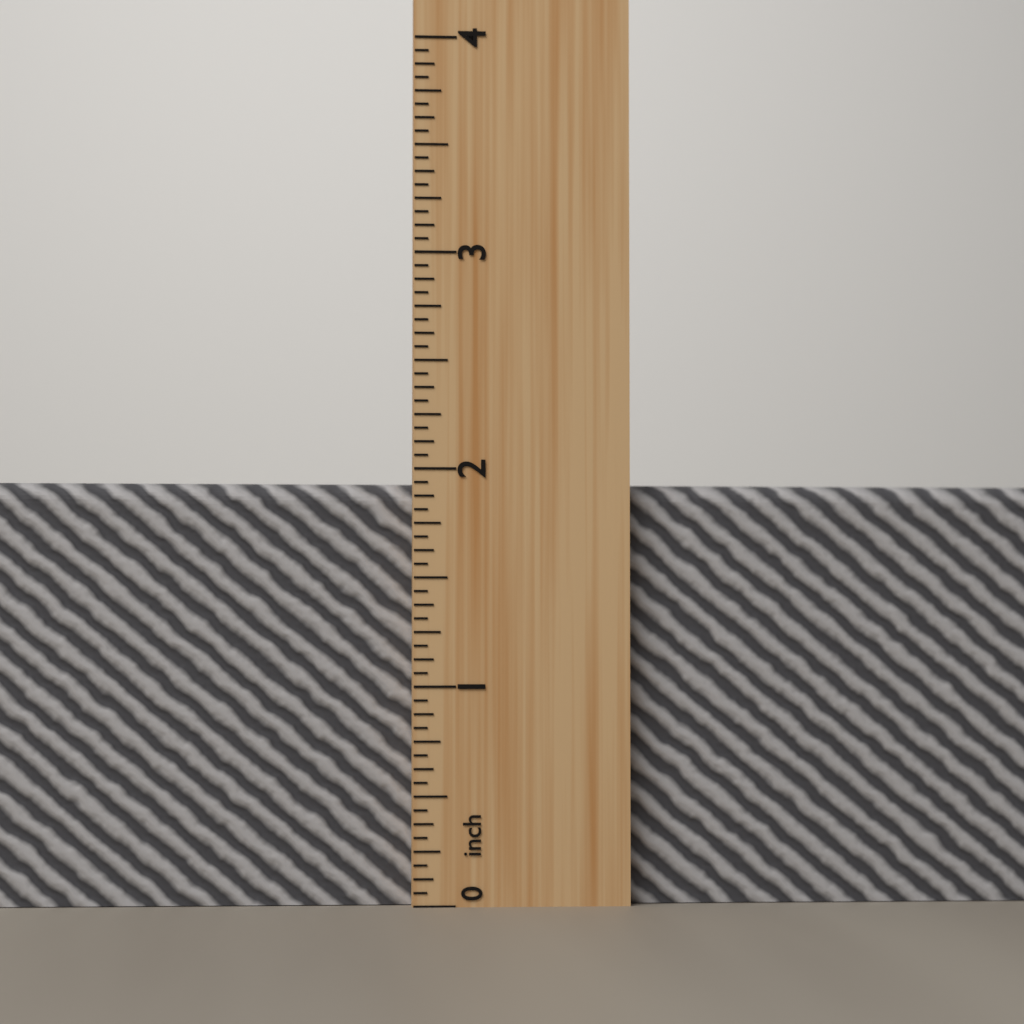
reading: 1.9375 inch
